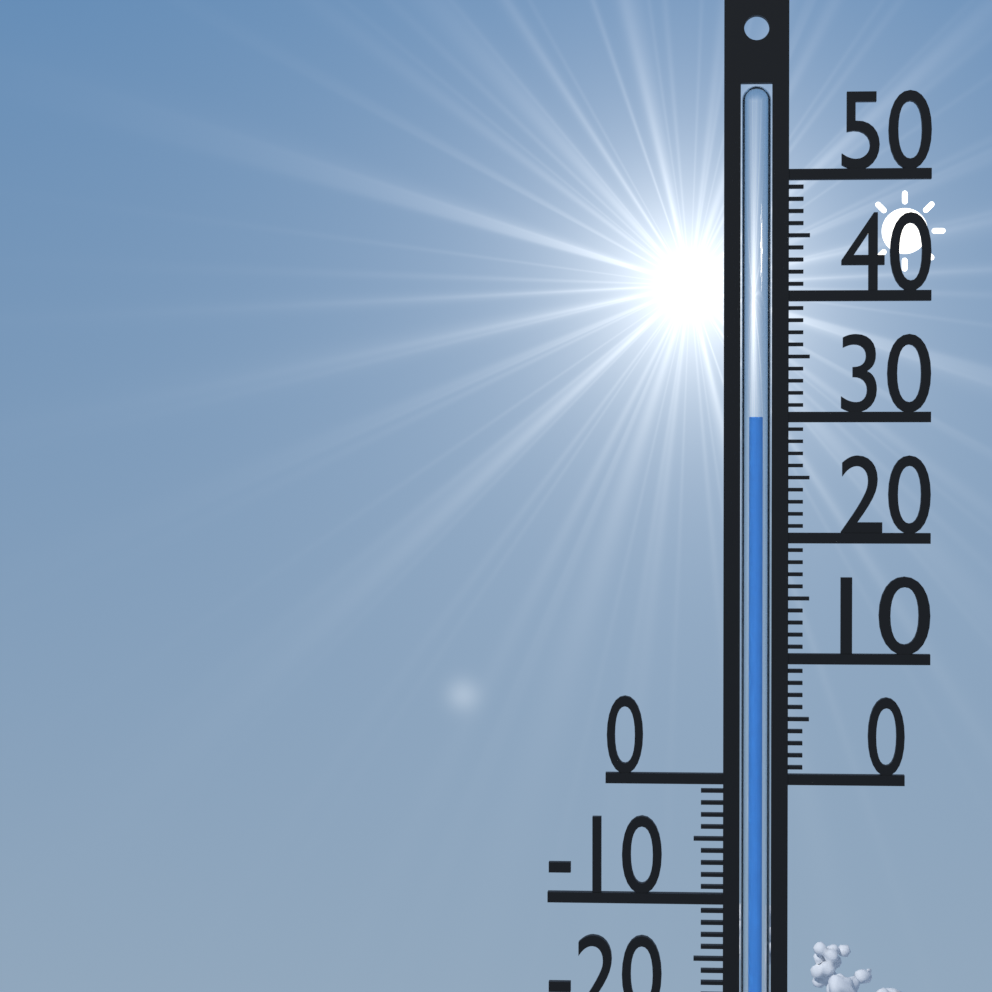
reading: 30 °C
